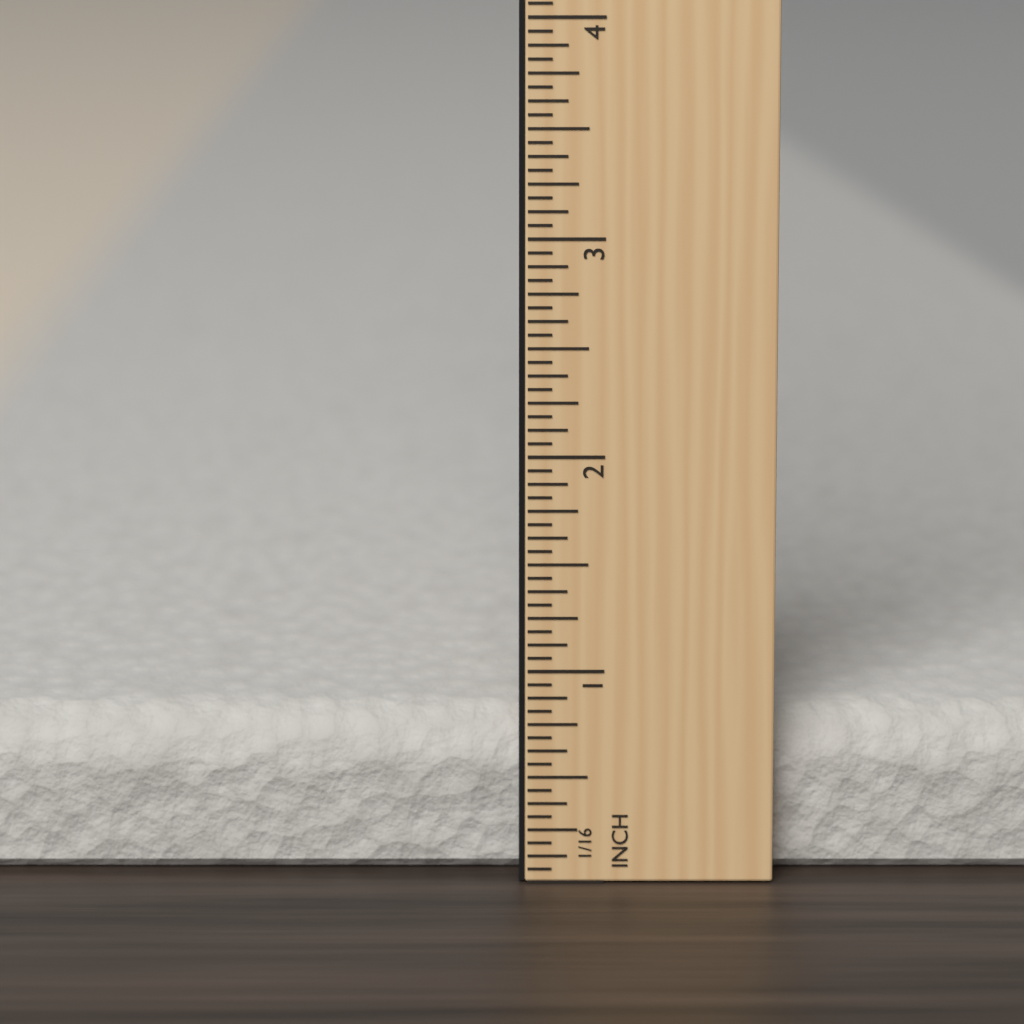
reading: 0.7500 in
